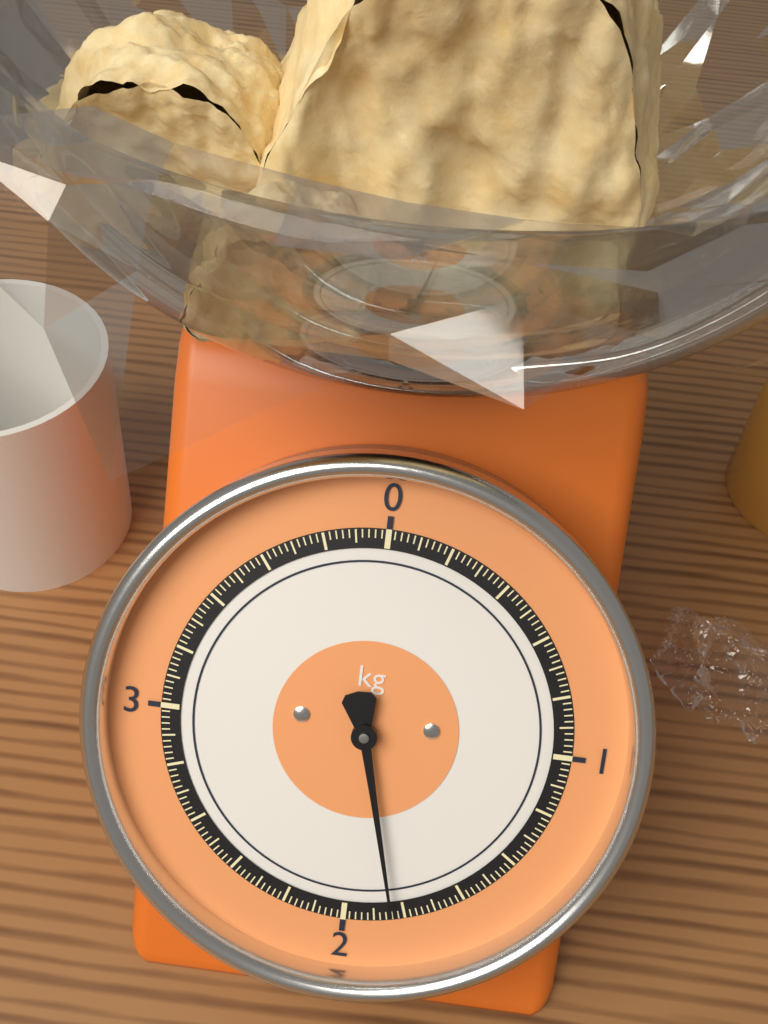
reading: 1.84 kg
